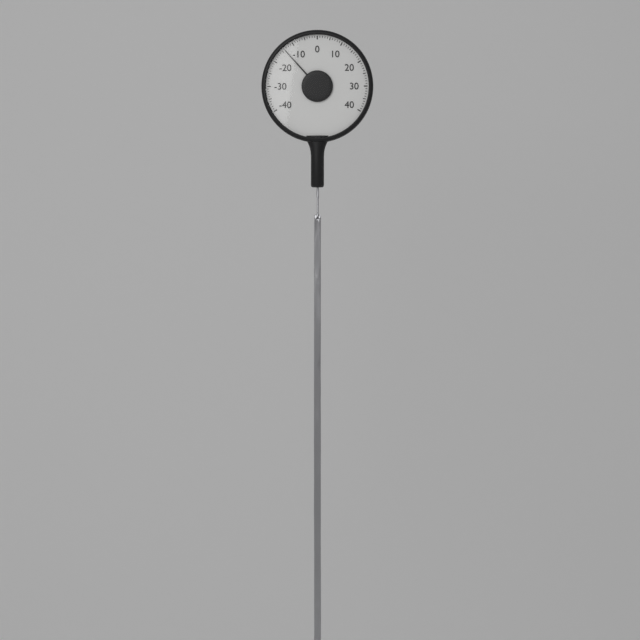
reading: -14 (no unit)
